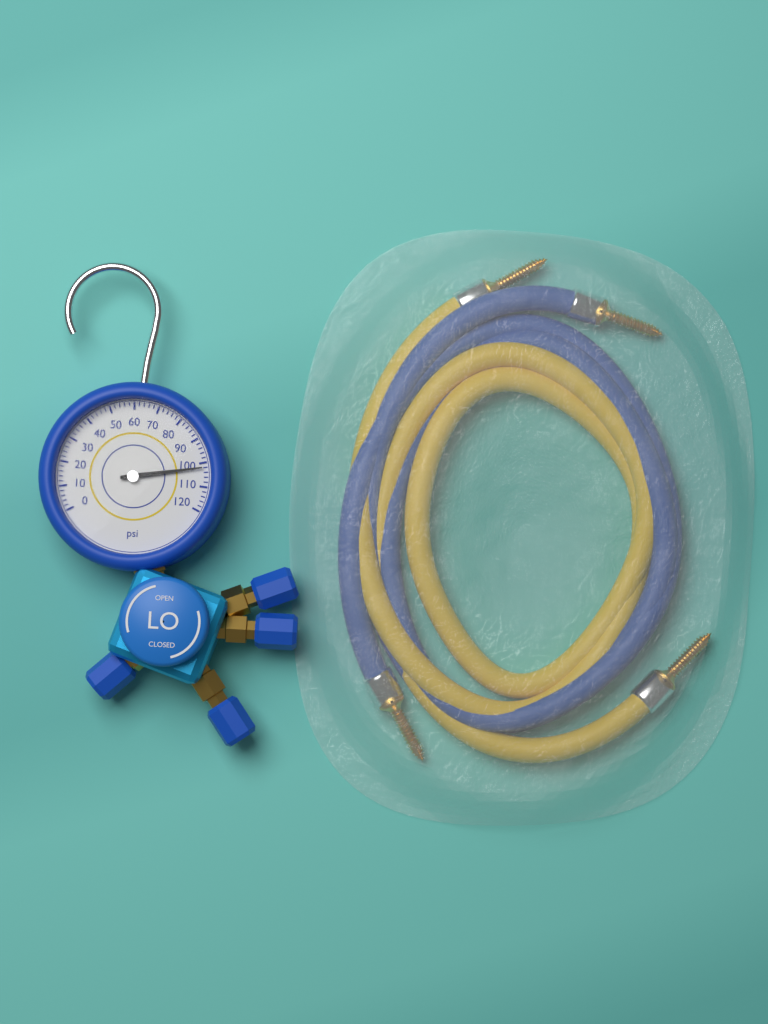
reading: 102 psi
